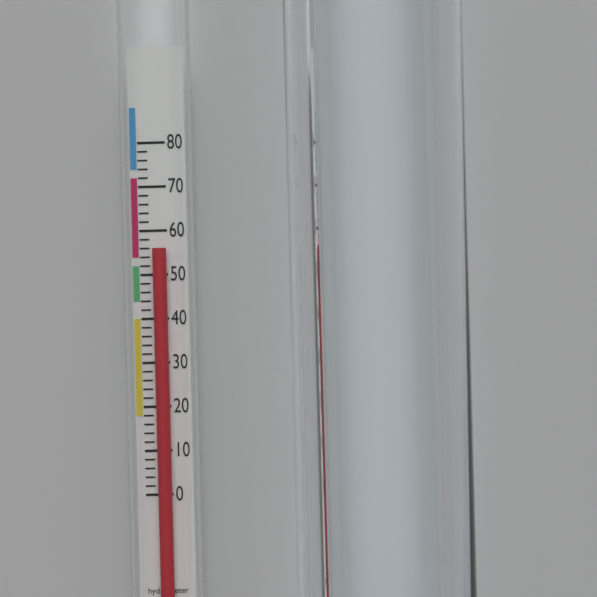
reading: 56 (no unit)
